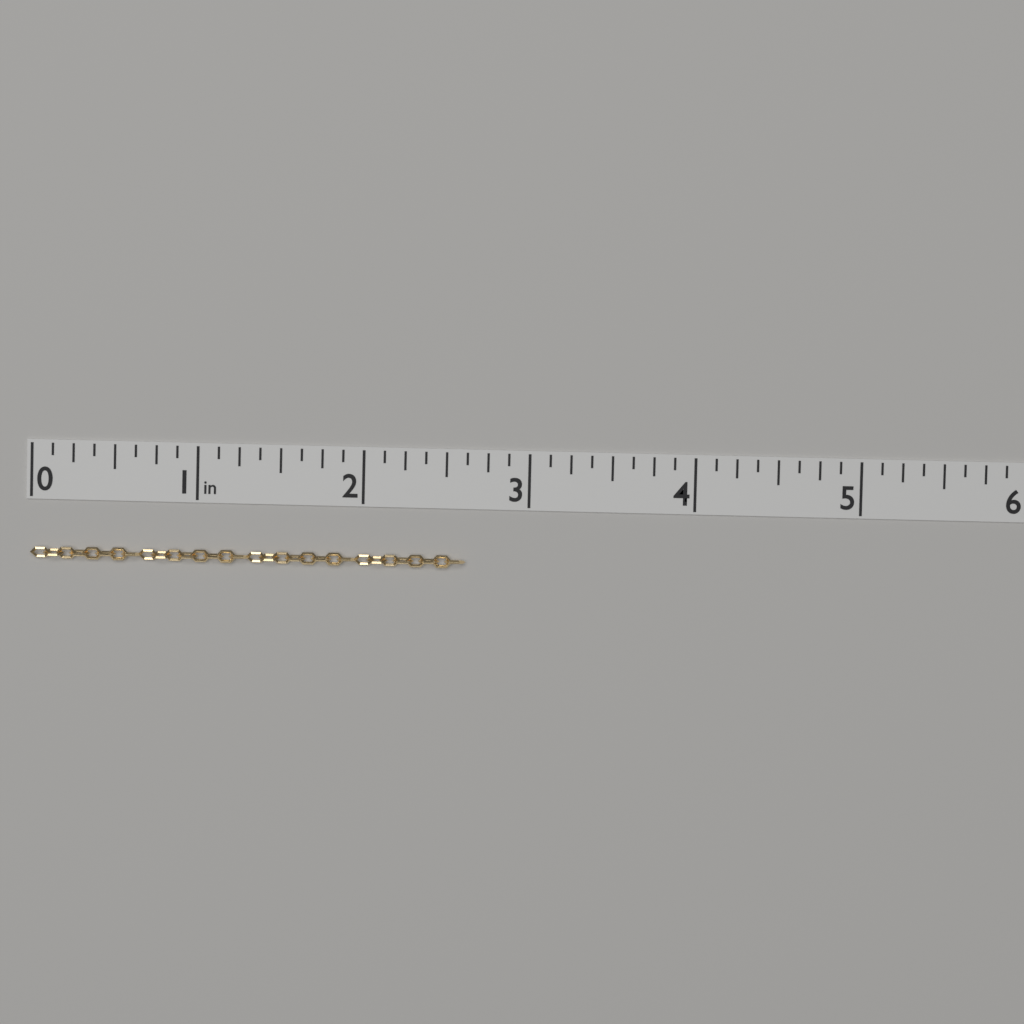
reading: 2.625 in
